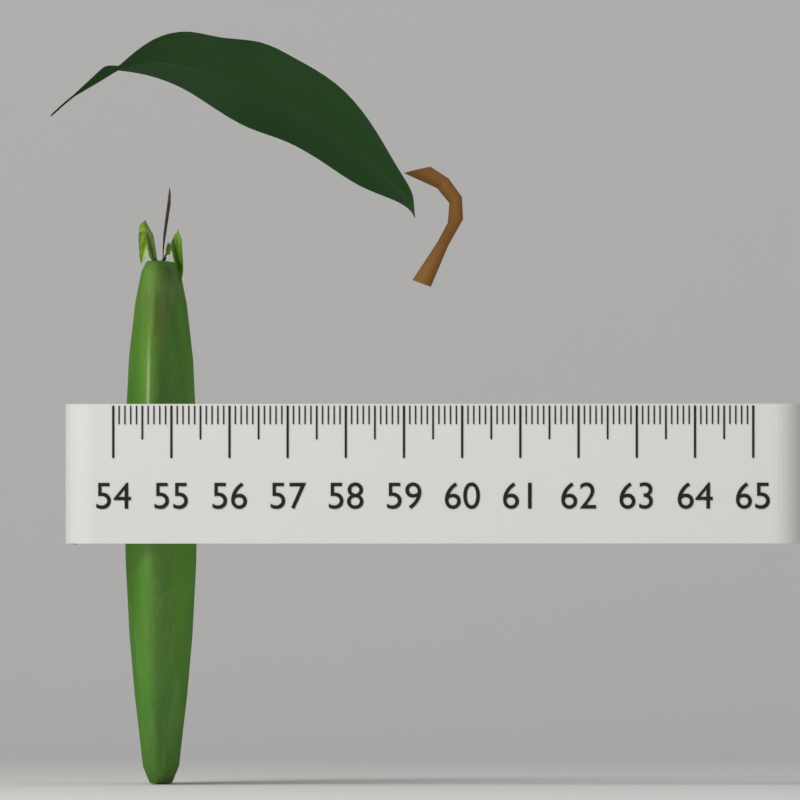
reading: 55.2 (no unit)
